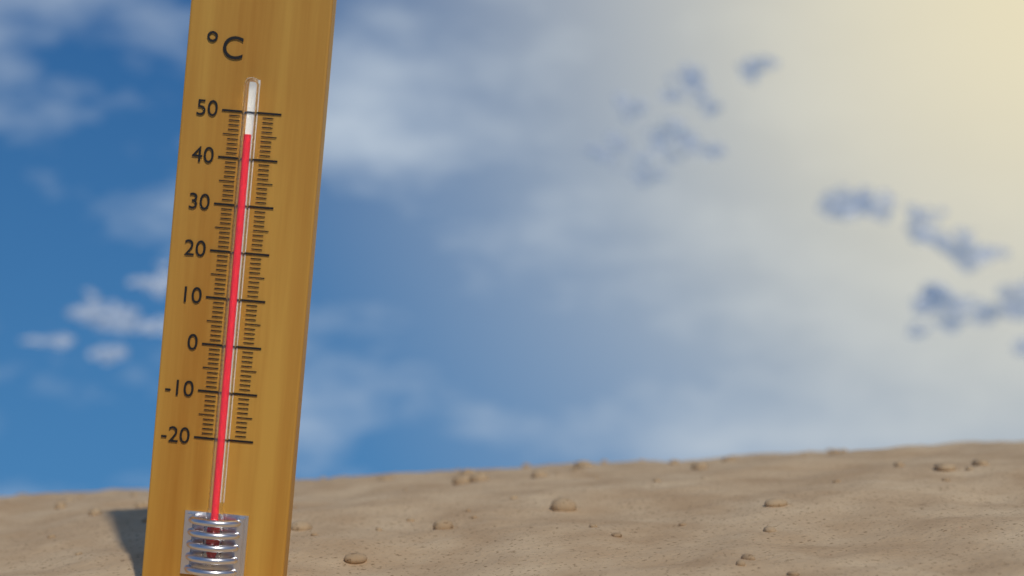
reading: 45 °C
